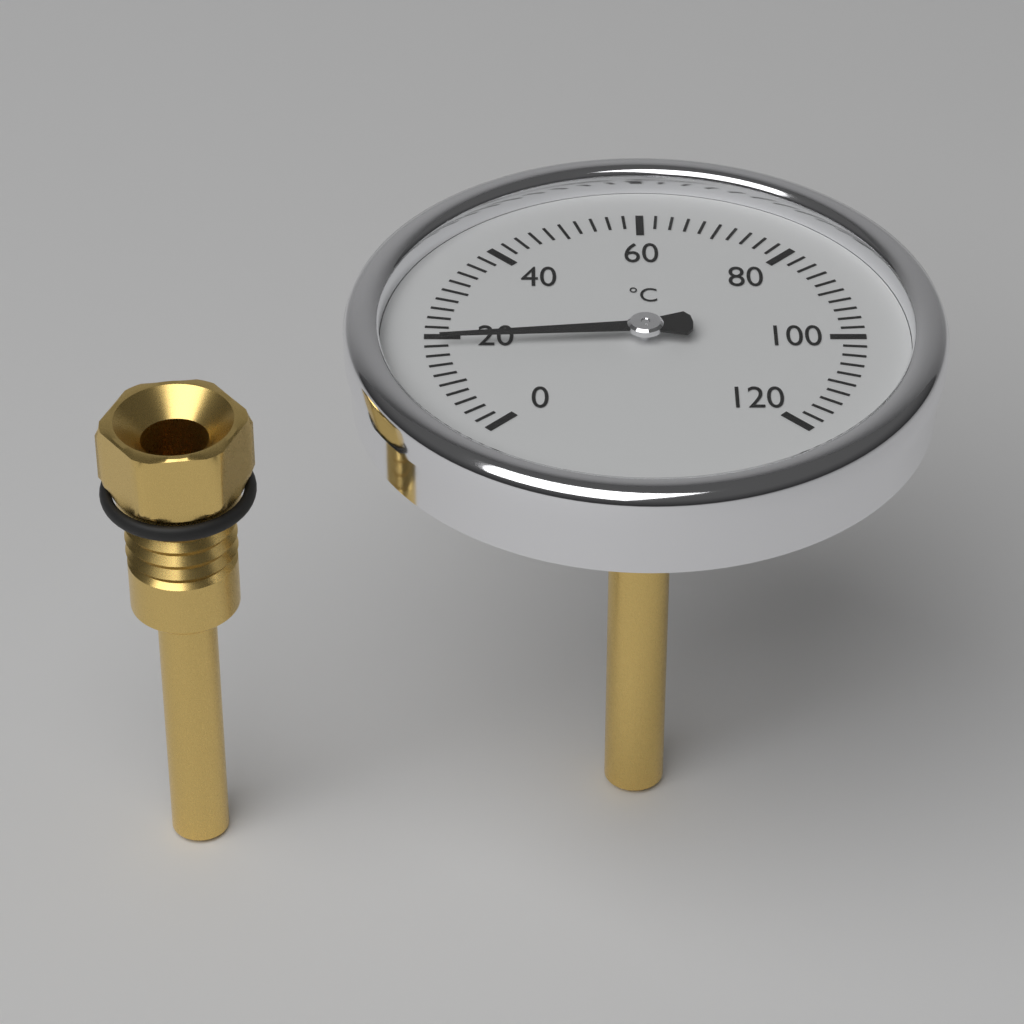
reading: 18 °C
